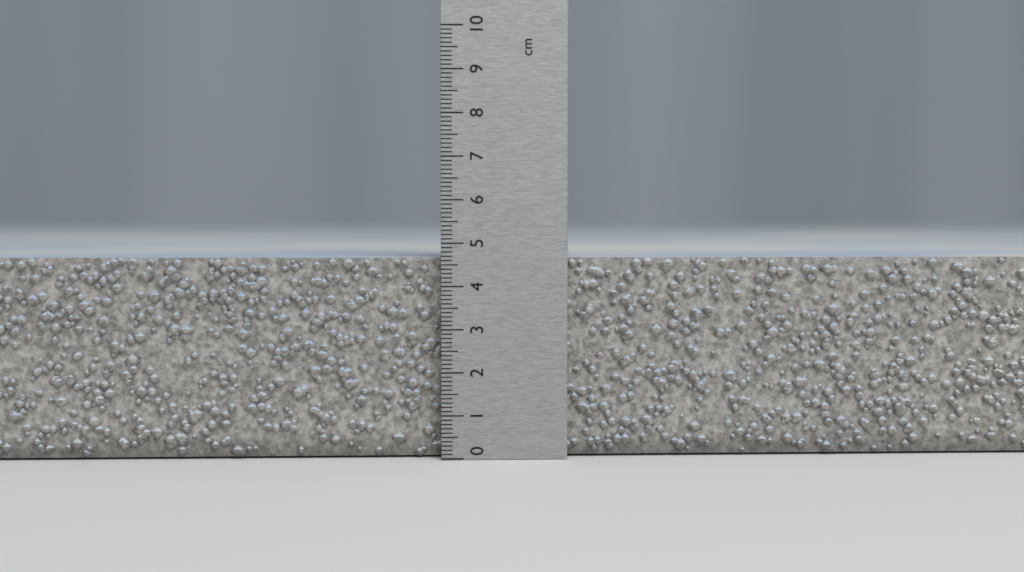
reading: 4.7 cm
